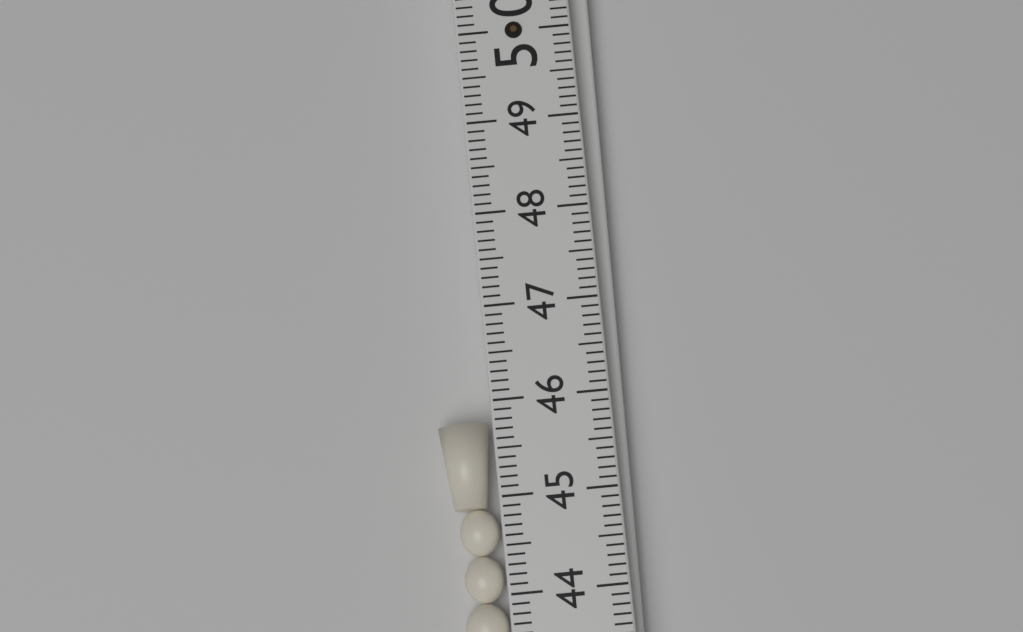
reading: 45.8 (no unit)
